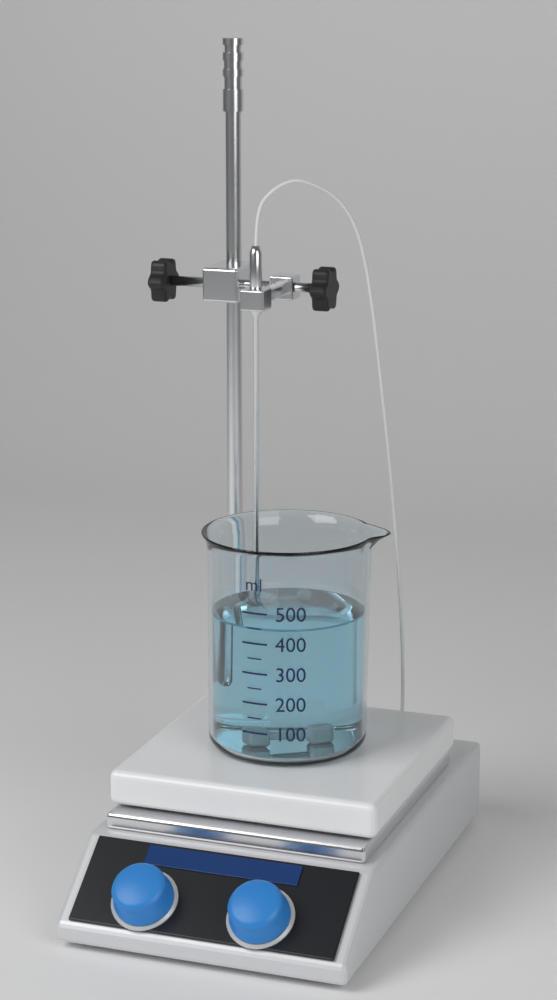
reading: 450 ml
